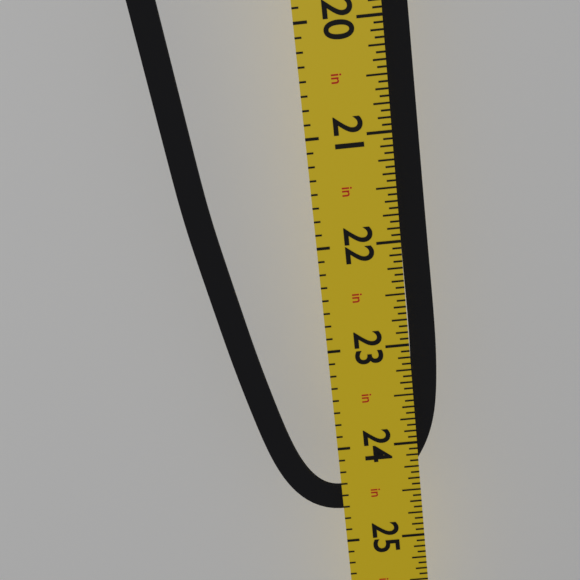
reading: 24.6875 in
